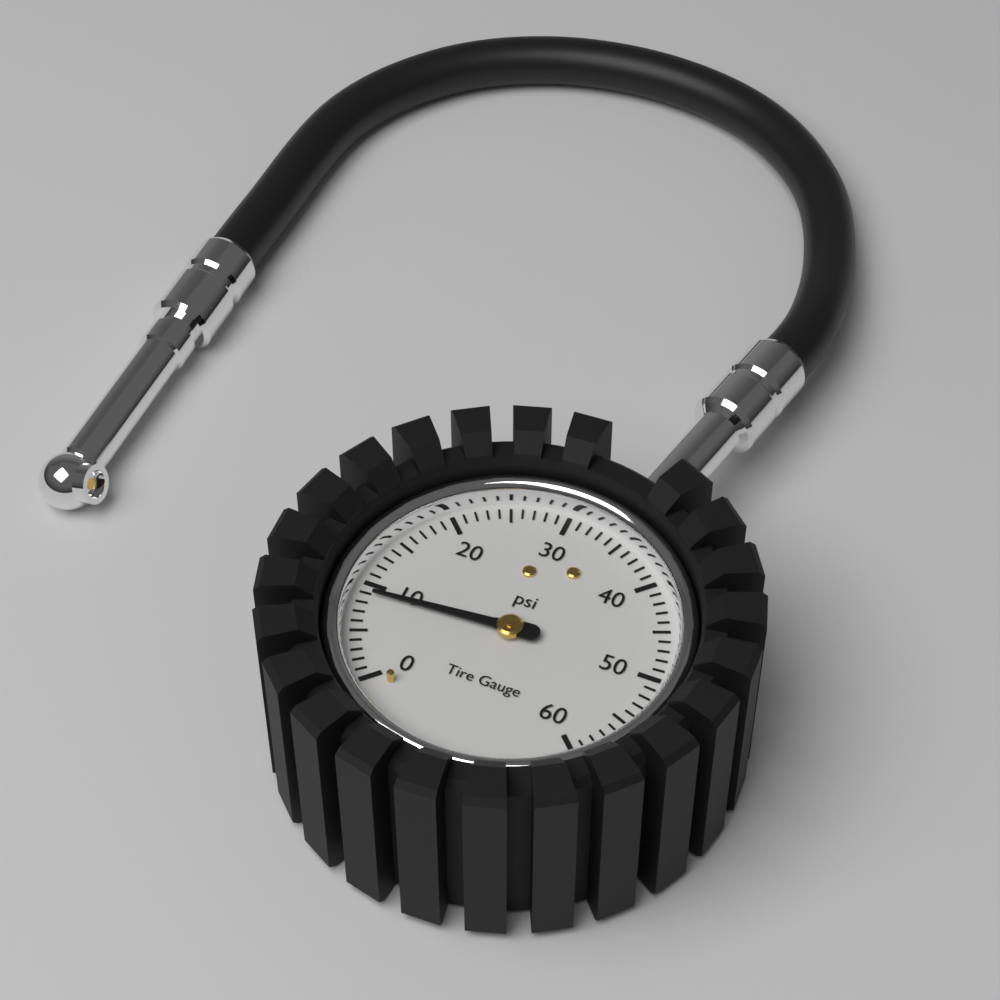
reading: 9 psi
